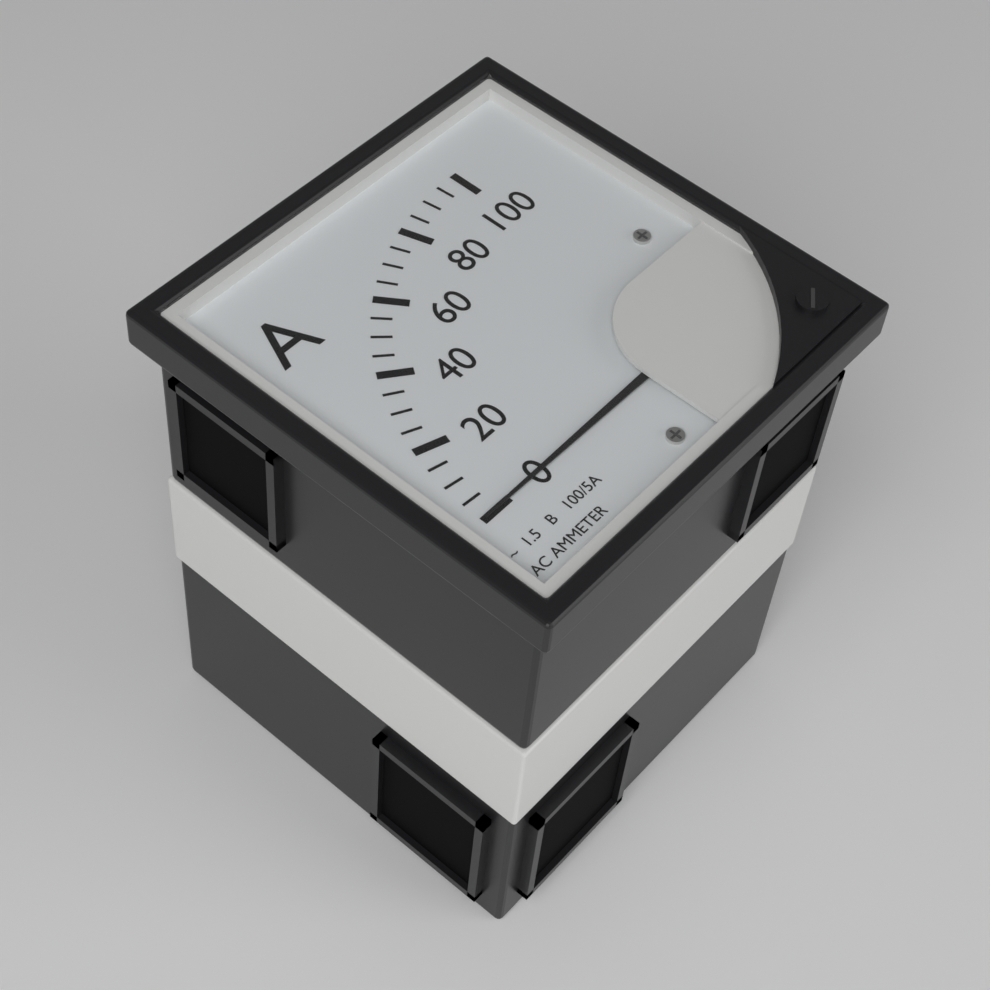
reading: 0 A
